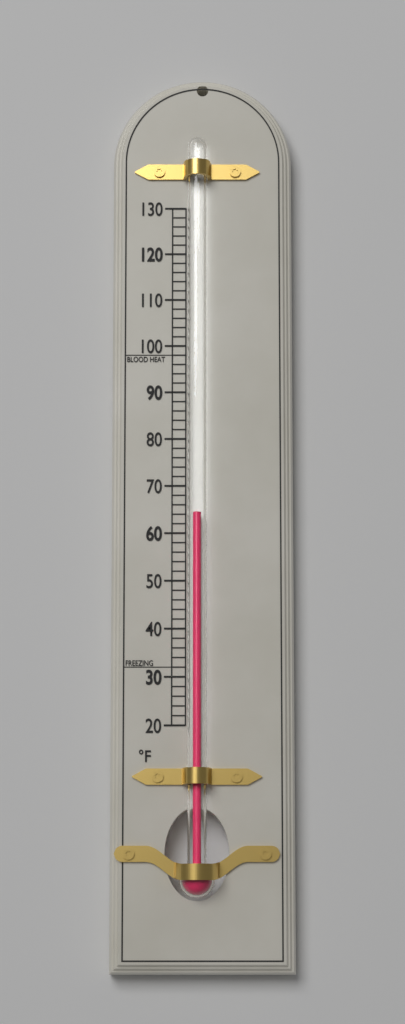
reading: 64 °F
